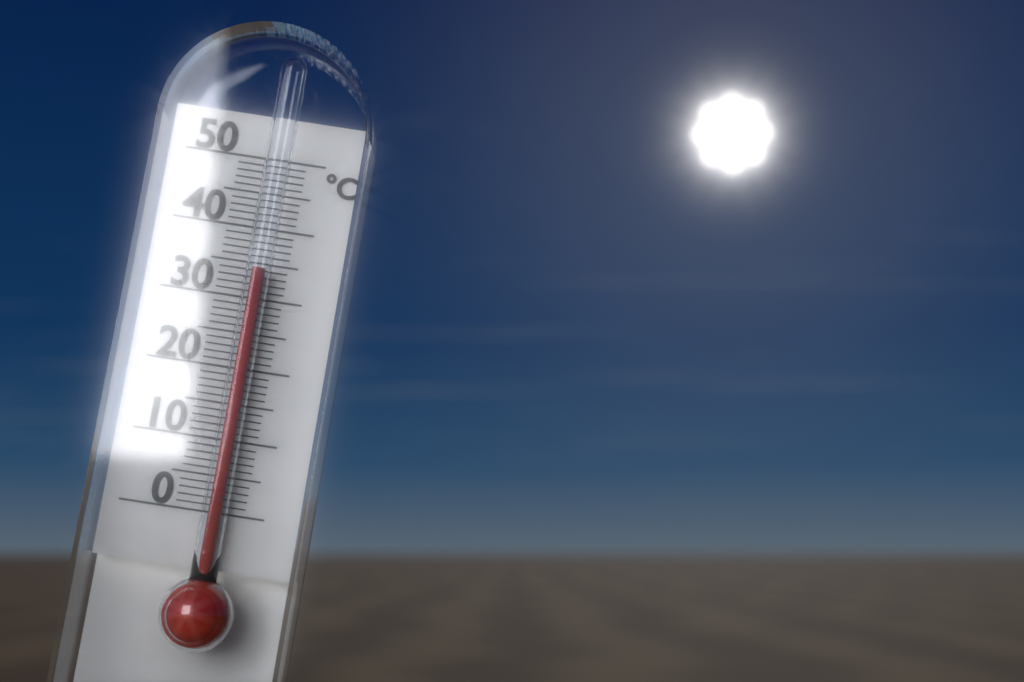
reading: 34 °C
